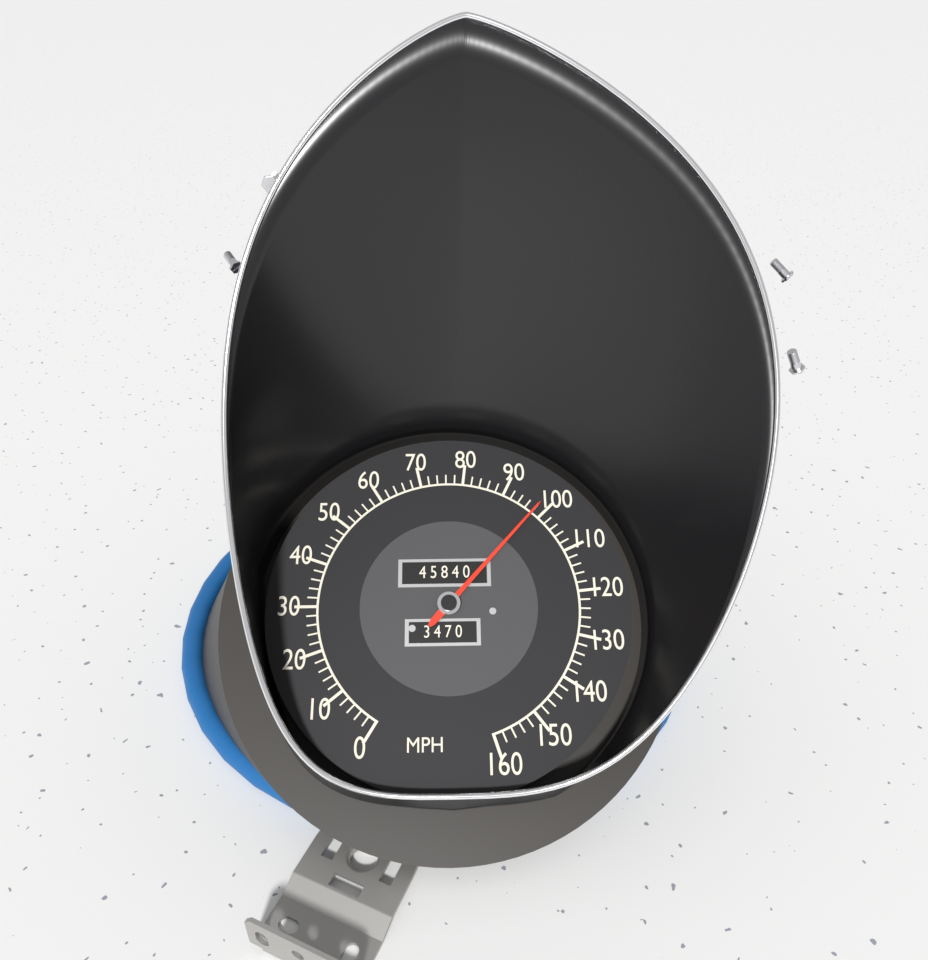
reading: 98 MPH
